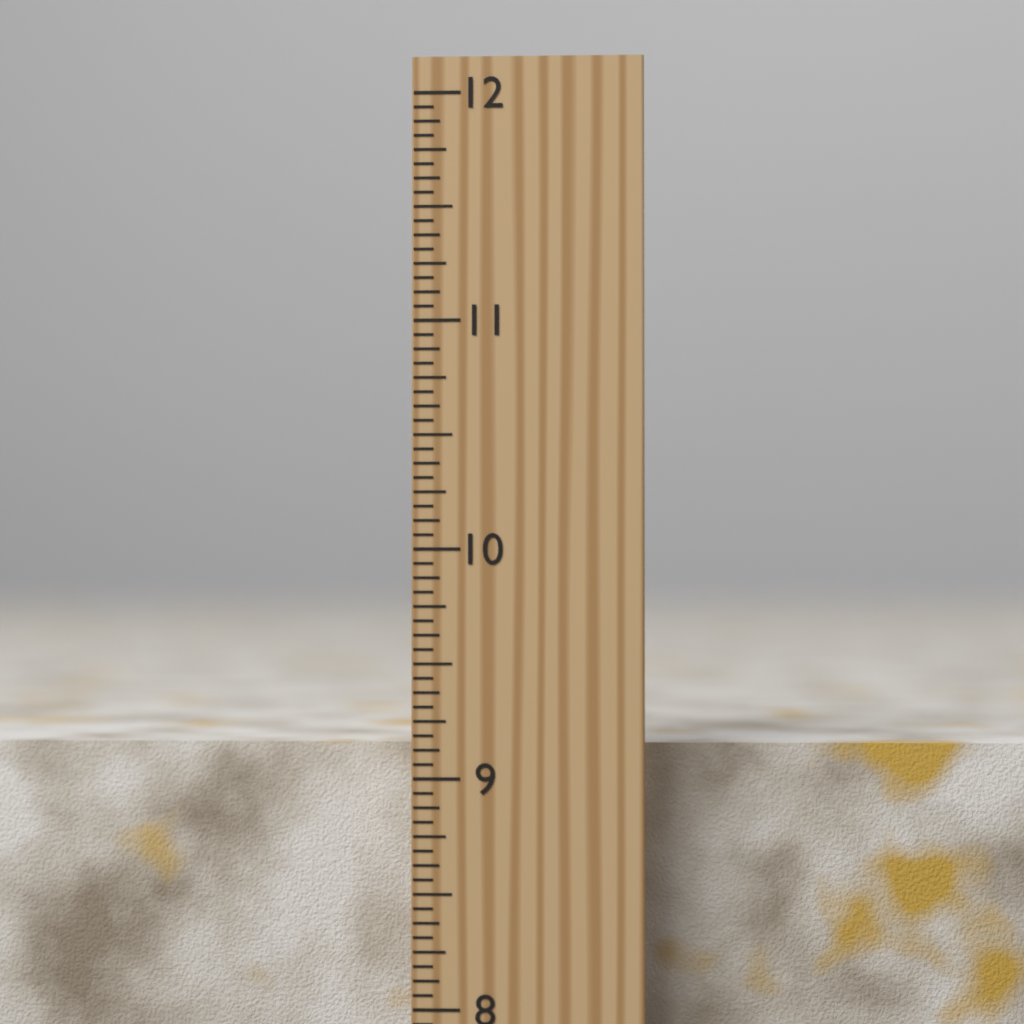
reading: 9.1250 inch
